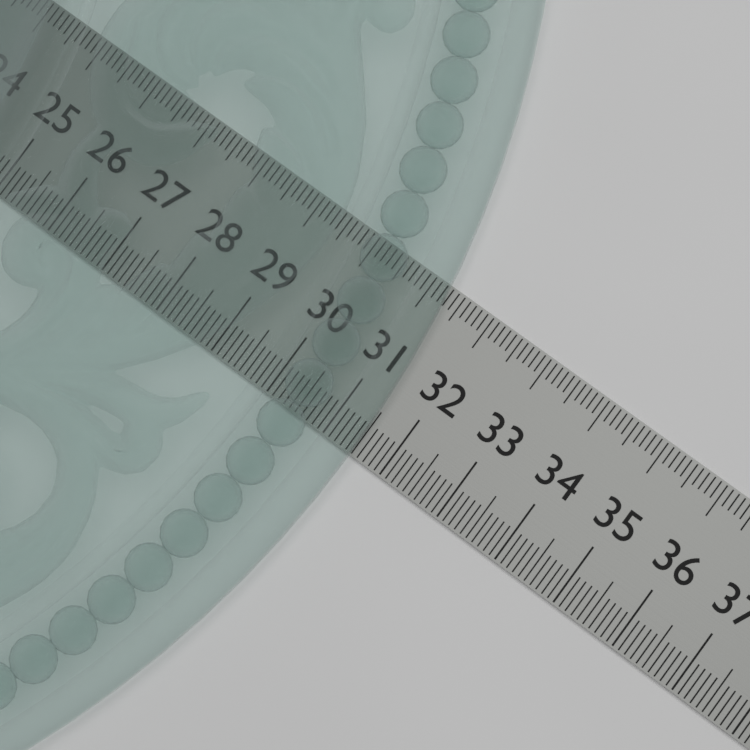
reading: 31.5 (no unit)
